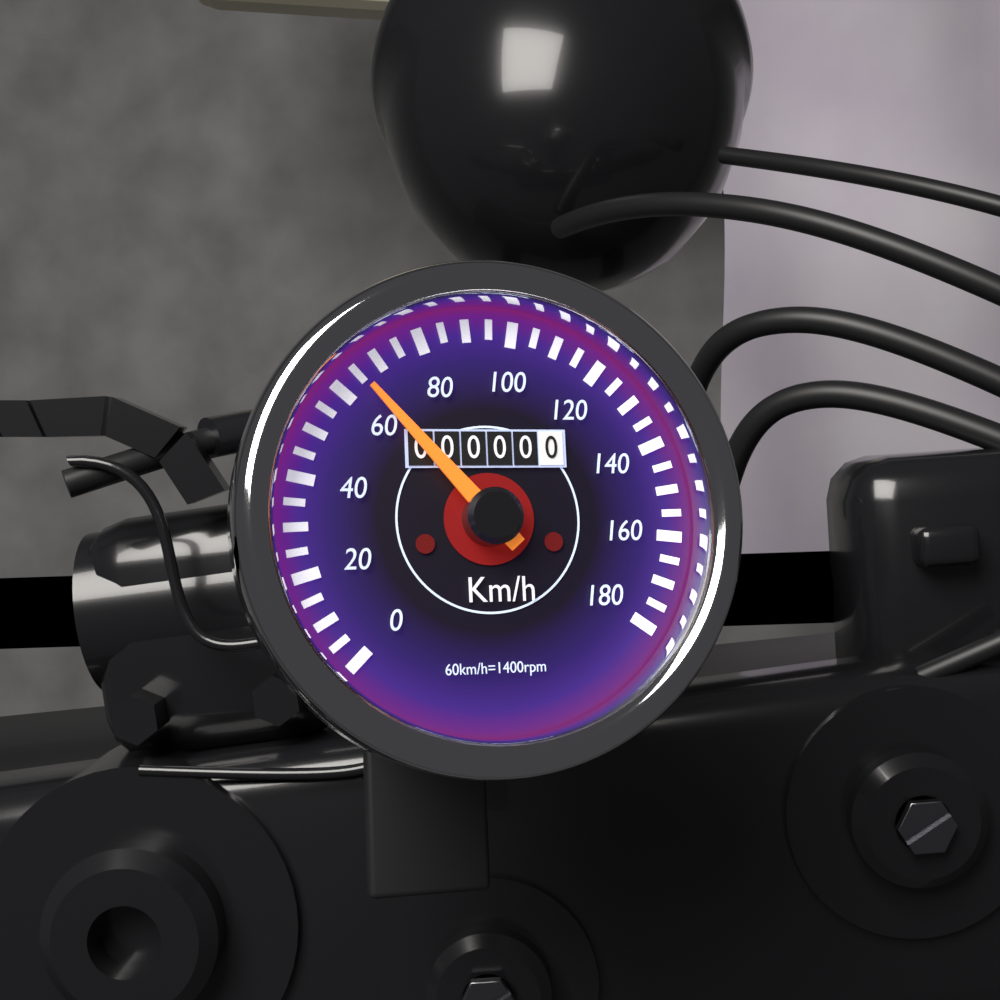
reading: 65 km/h
